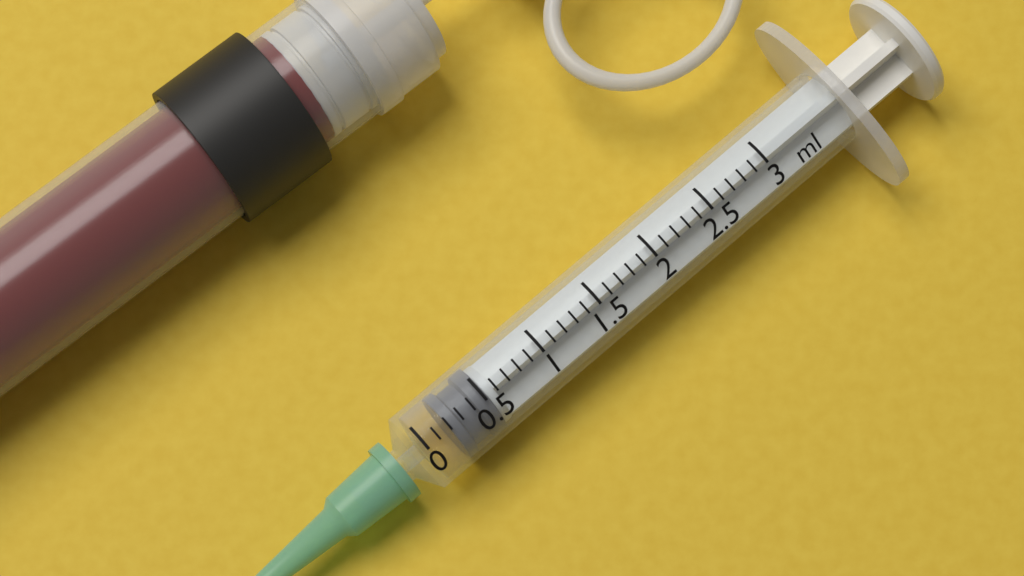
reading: 0.2 ml
